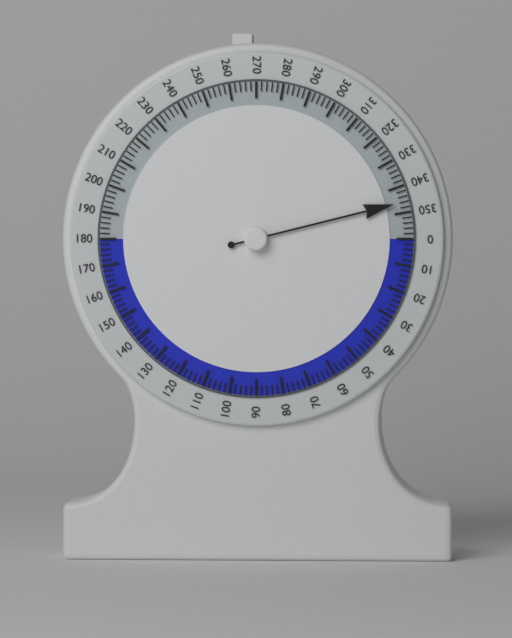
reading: 346 (no unit)
